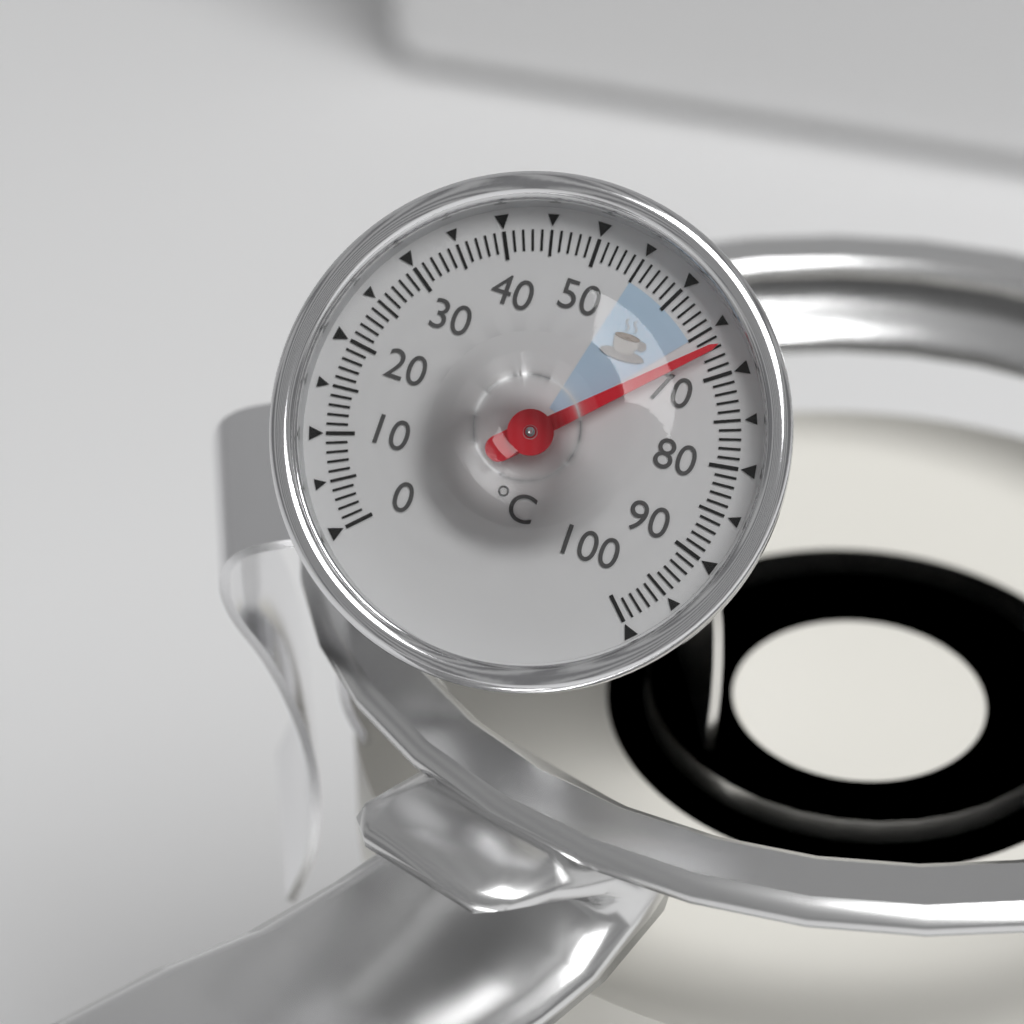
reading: 67 °C
